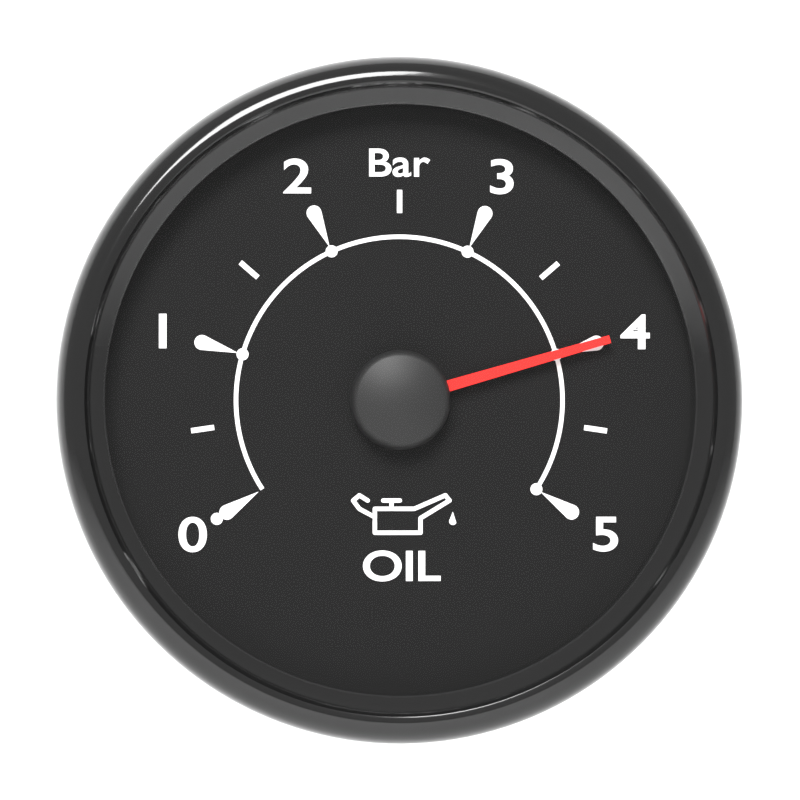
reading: 4.0 bar
